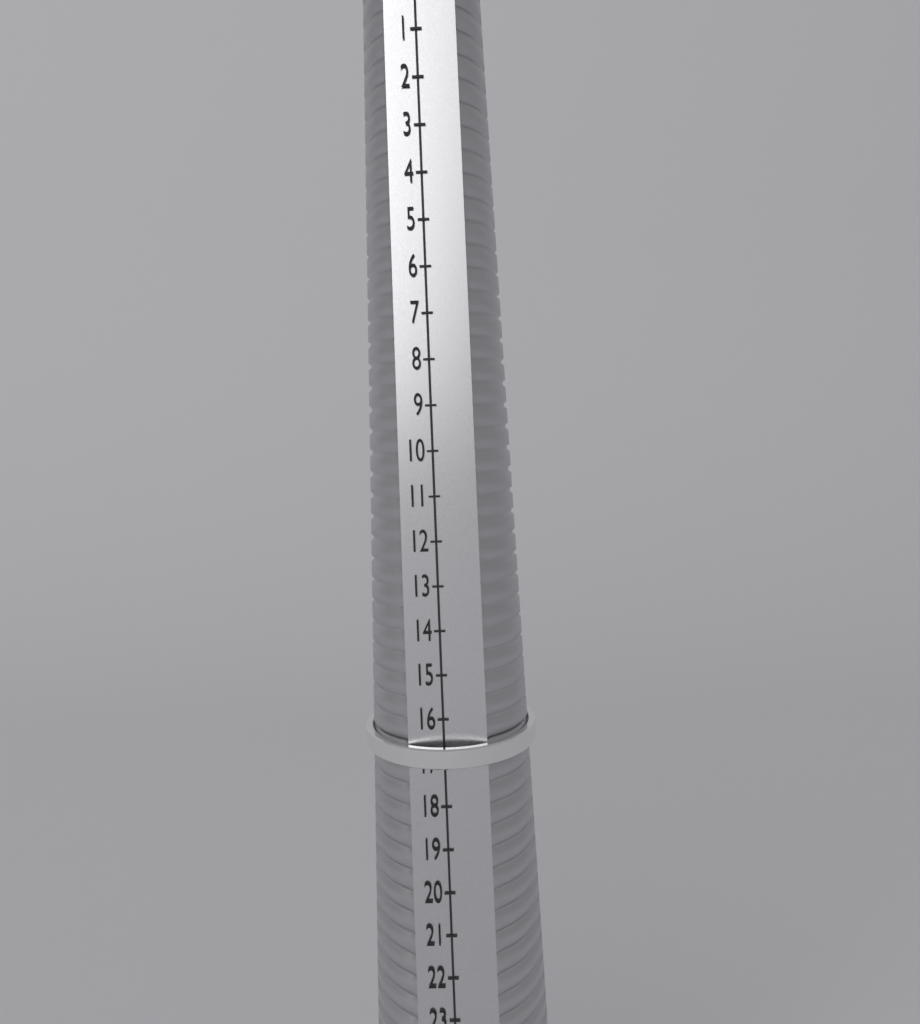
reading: 17 (no unit)
